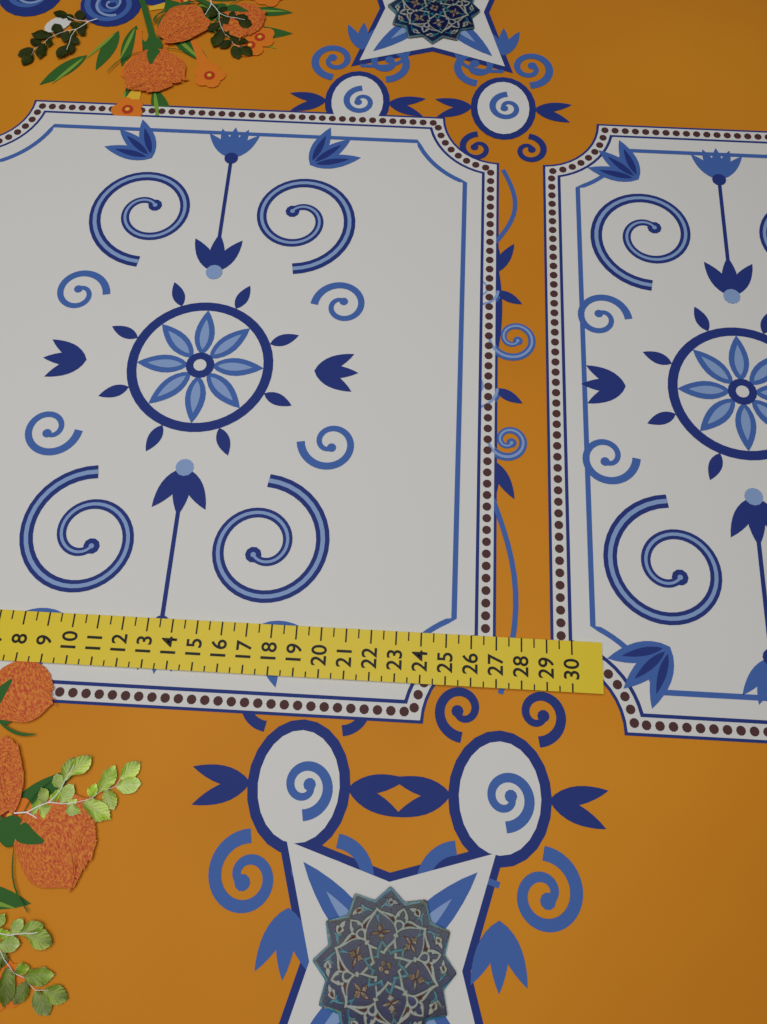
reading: 27.0 (no unit)
